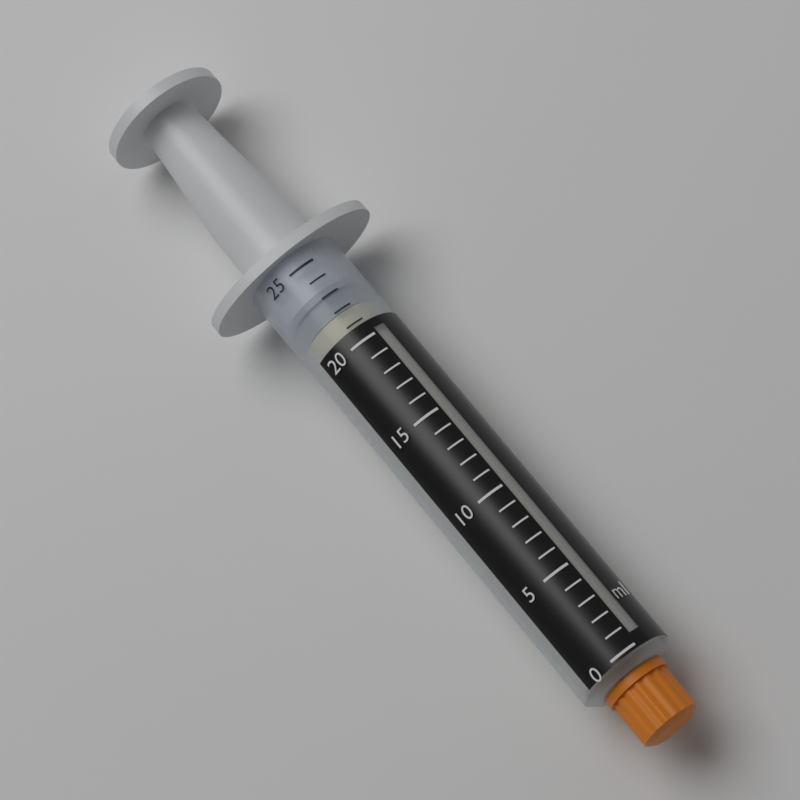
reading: 22 ml
